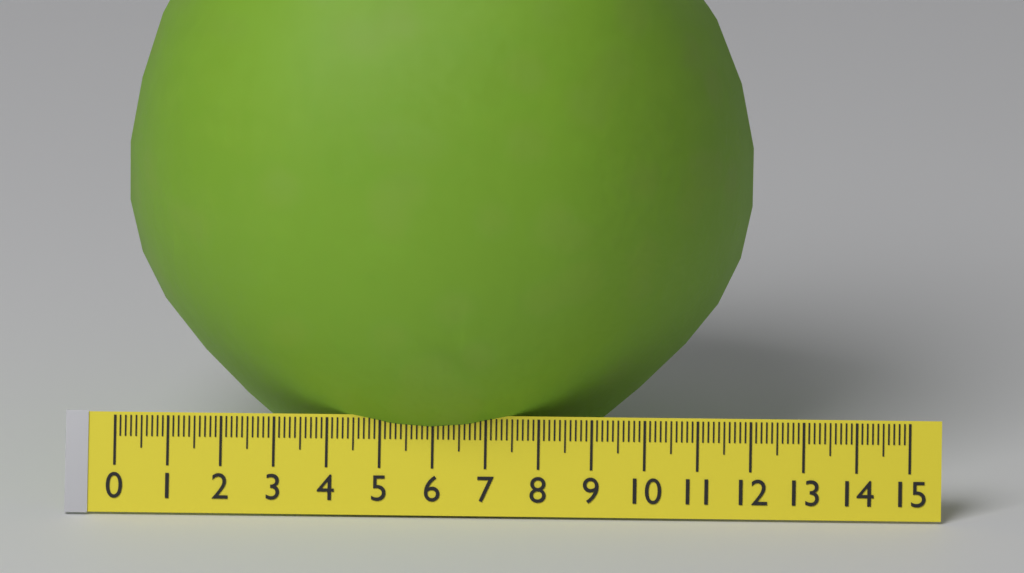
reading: 11.9 (no unit)
